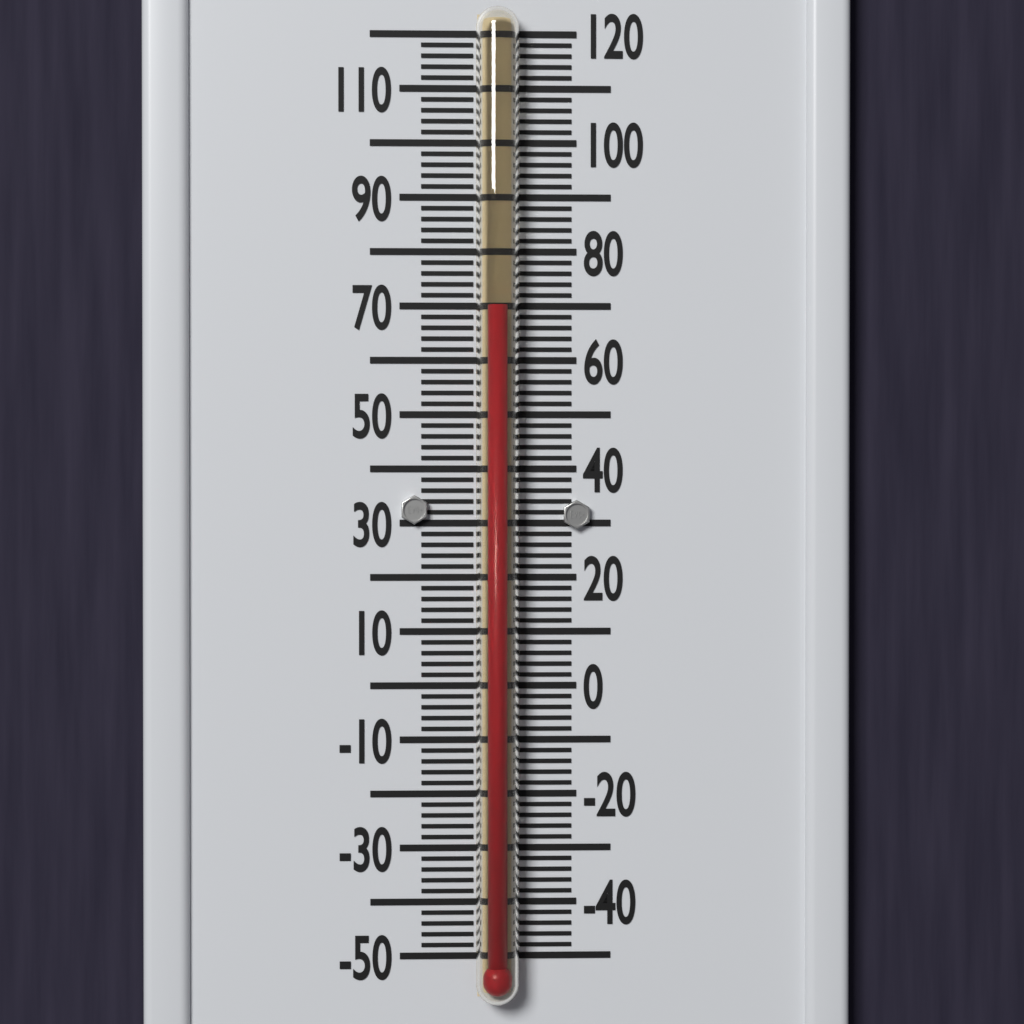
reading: 70 °F
